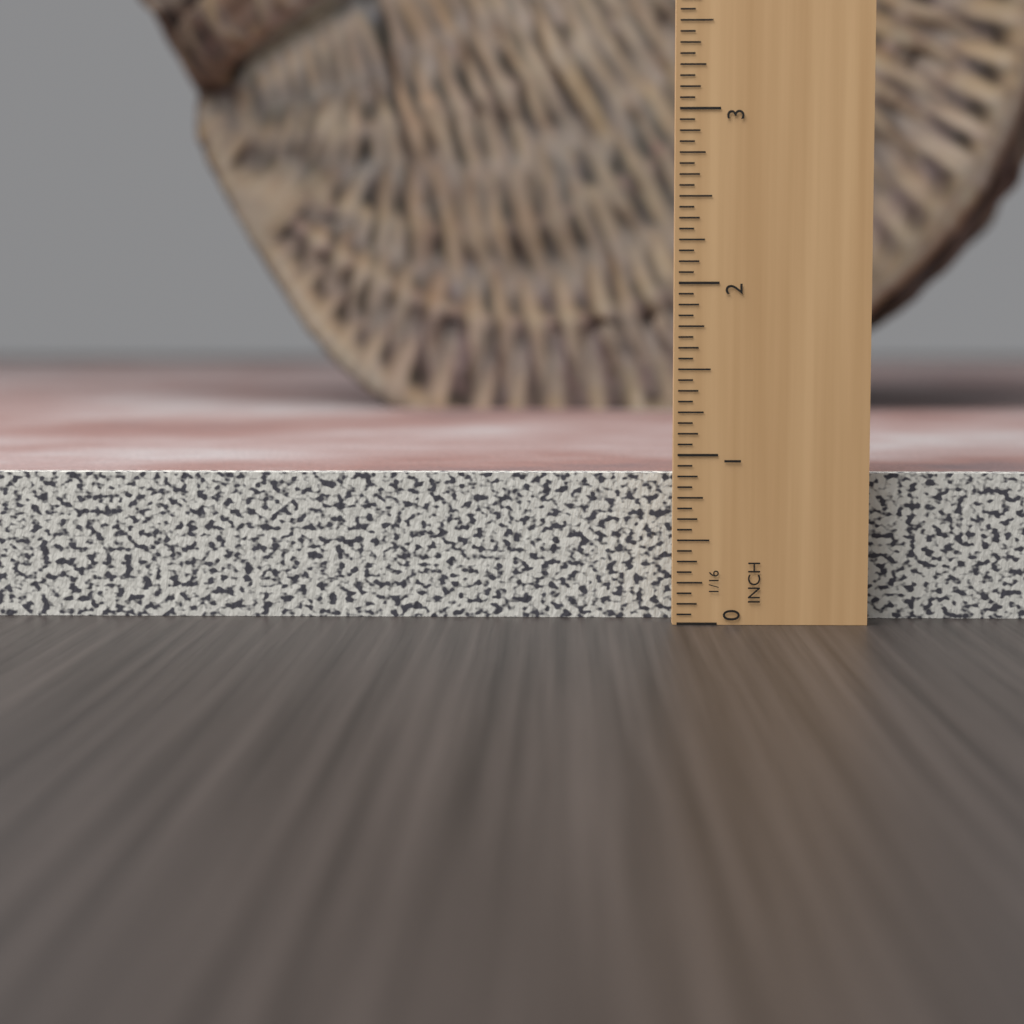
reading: 0.8750 in
